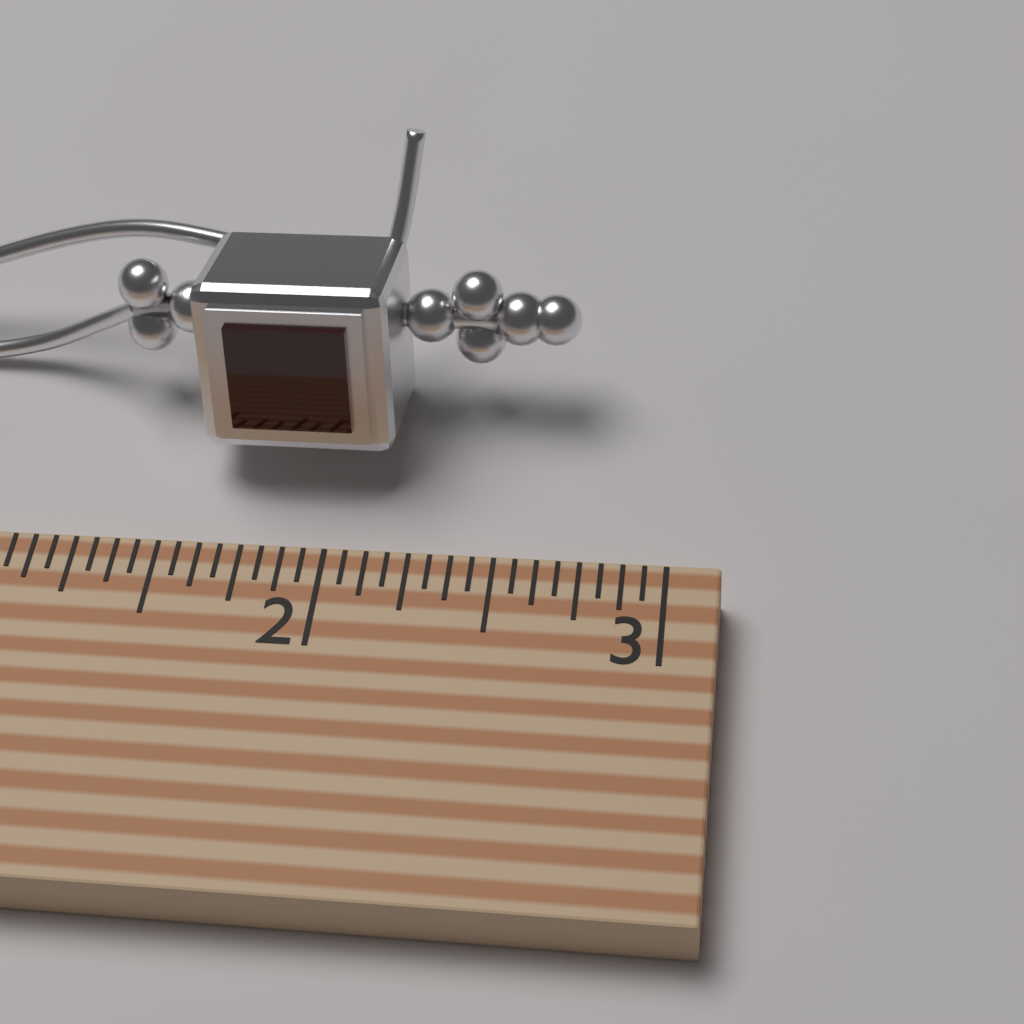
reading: 2.6875 (no unit)
